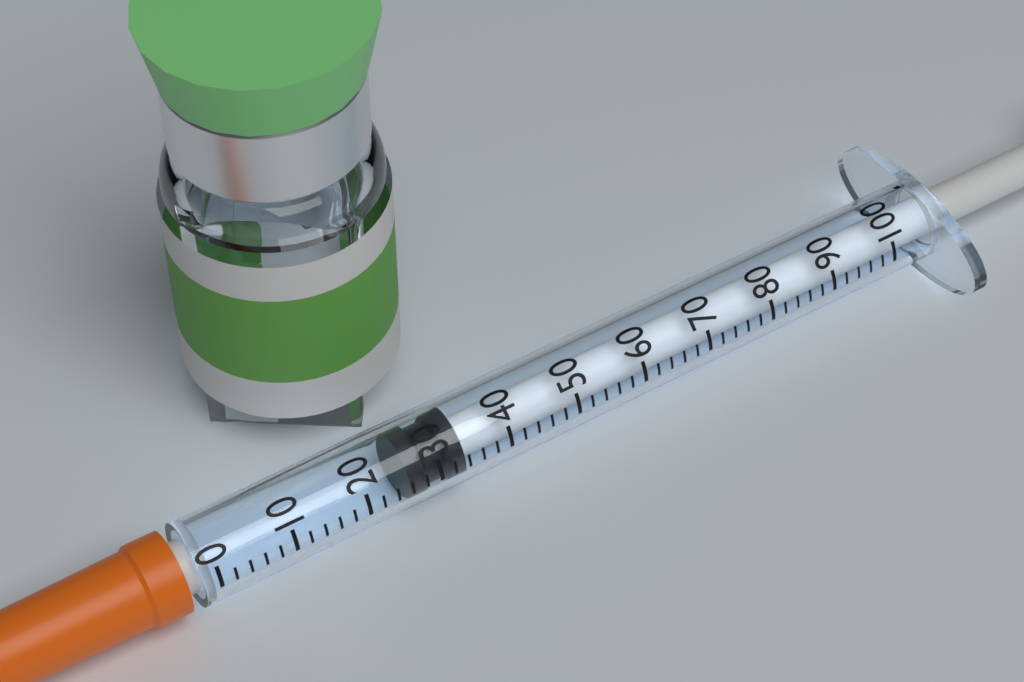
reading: 26 (no unit)
